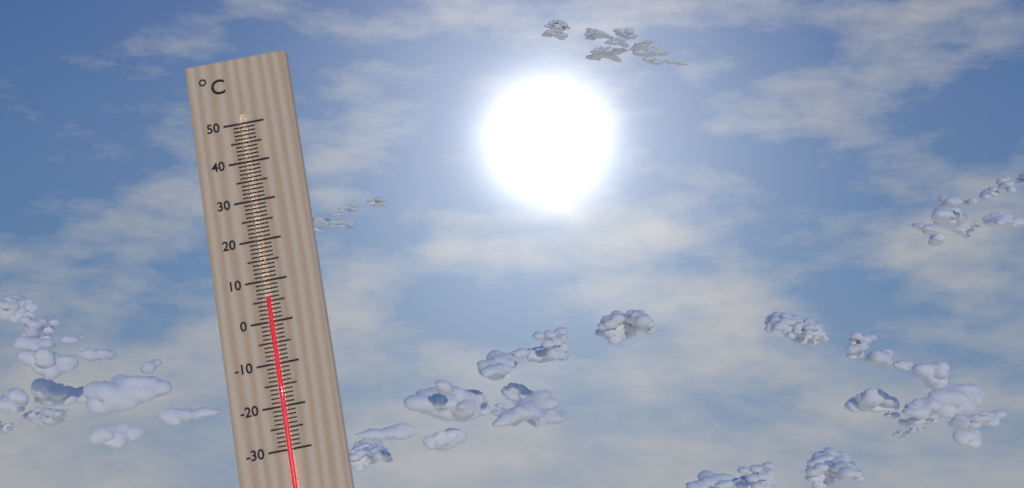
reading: 6 °C
